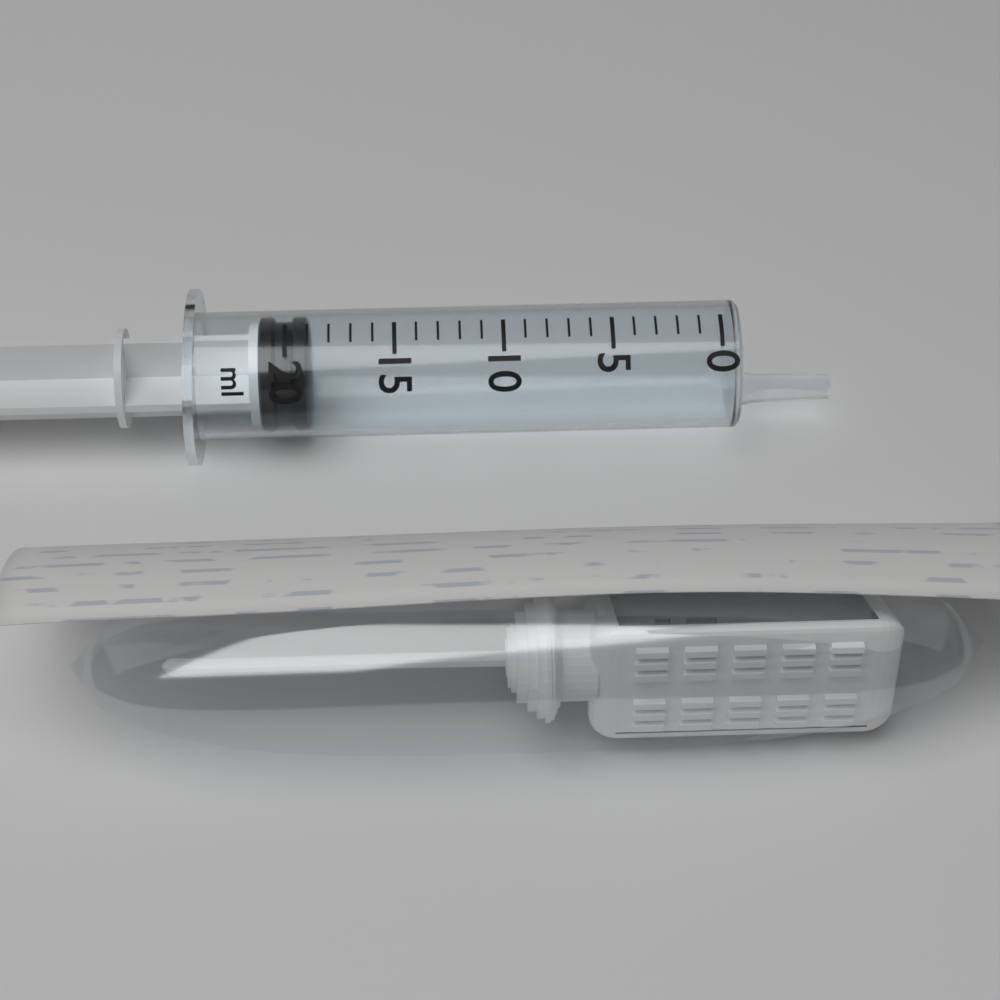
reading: 19 ml
